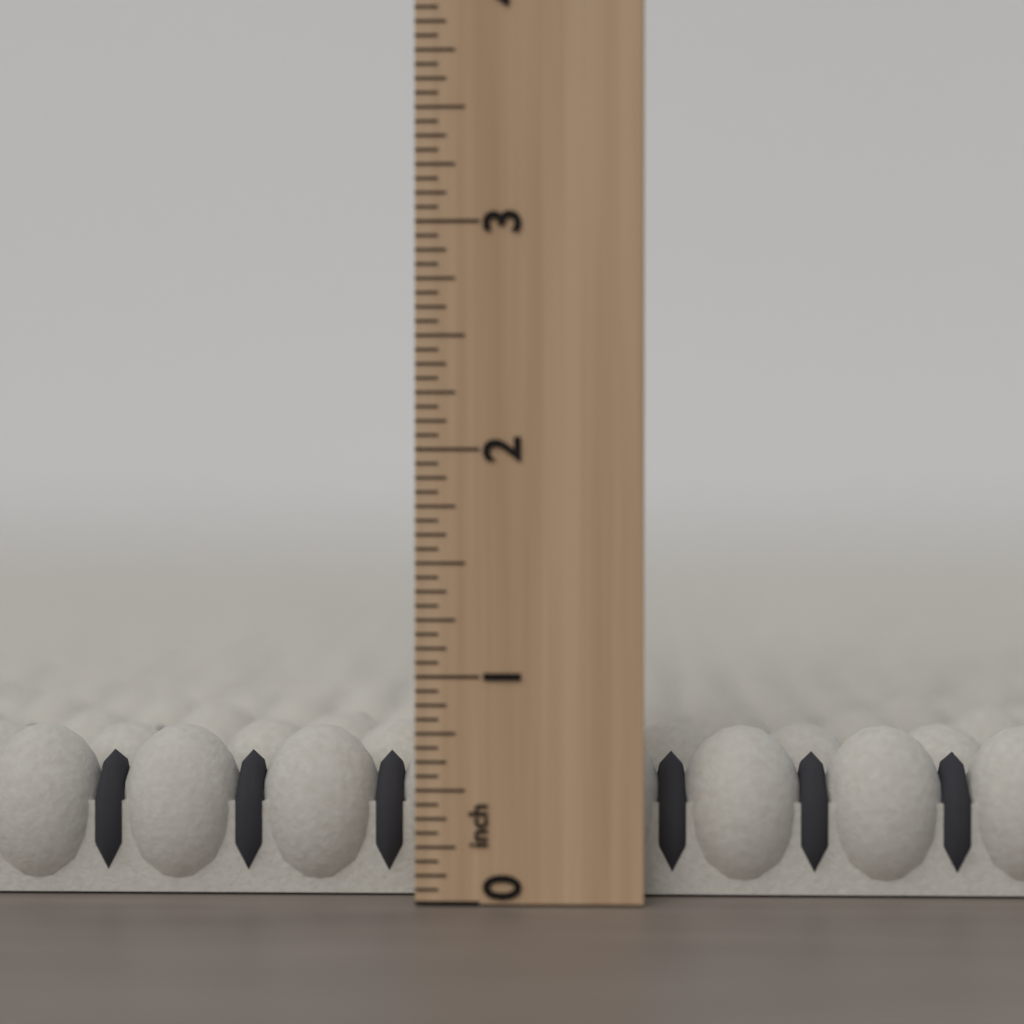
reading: 0.7500 inch
